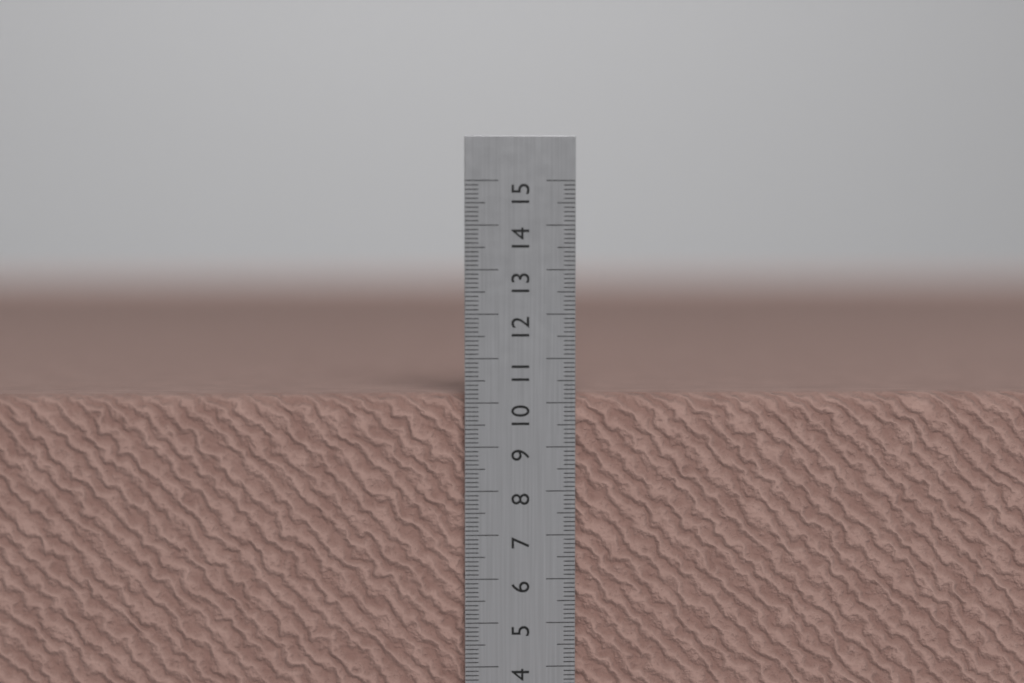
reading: 10.2 cm
